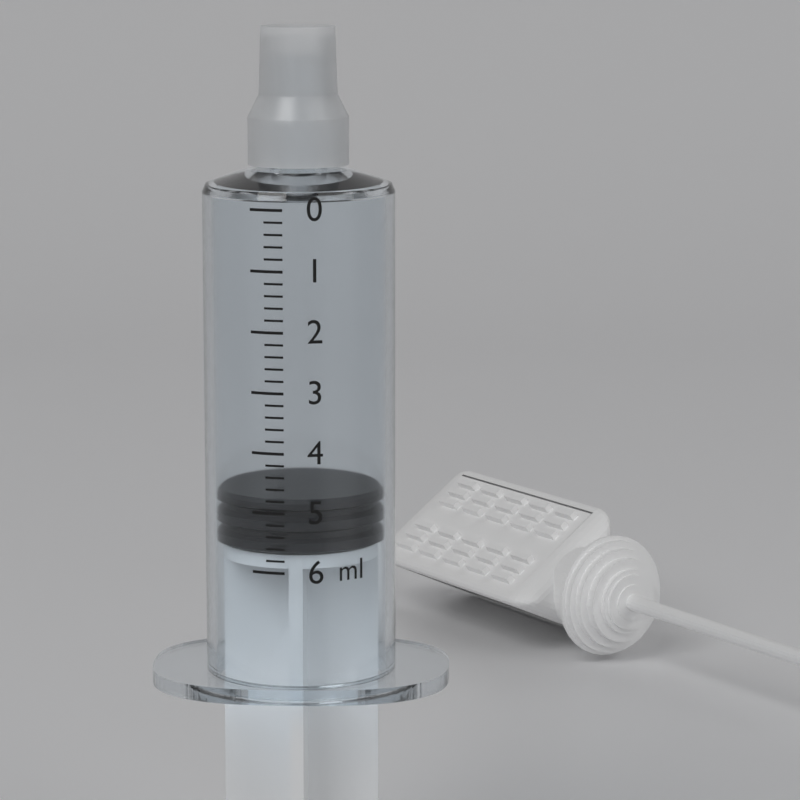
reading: 4.8 ml
